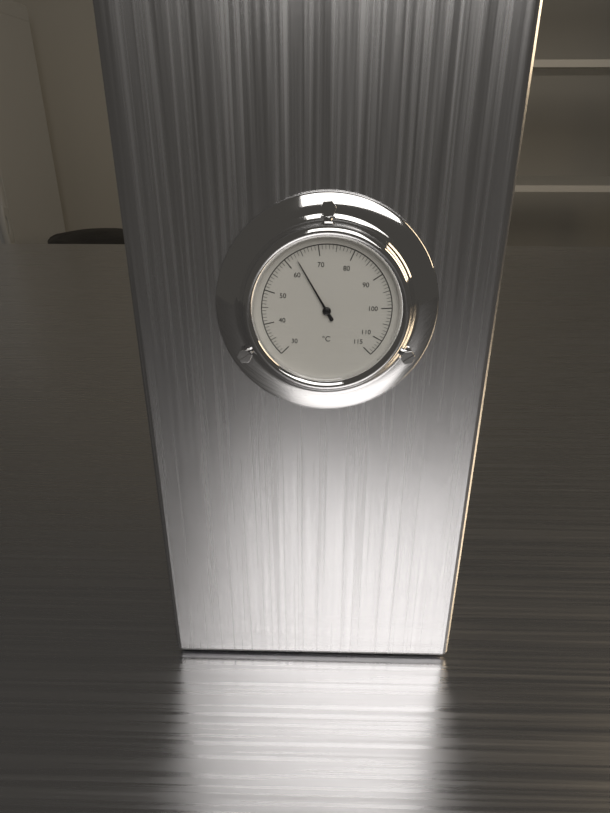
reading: 63 °C
